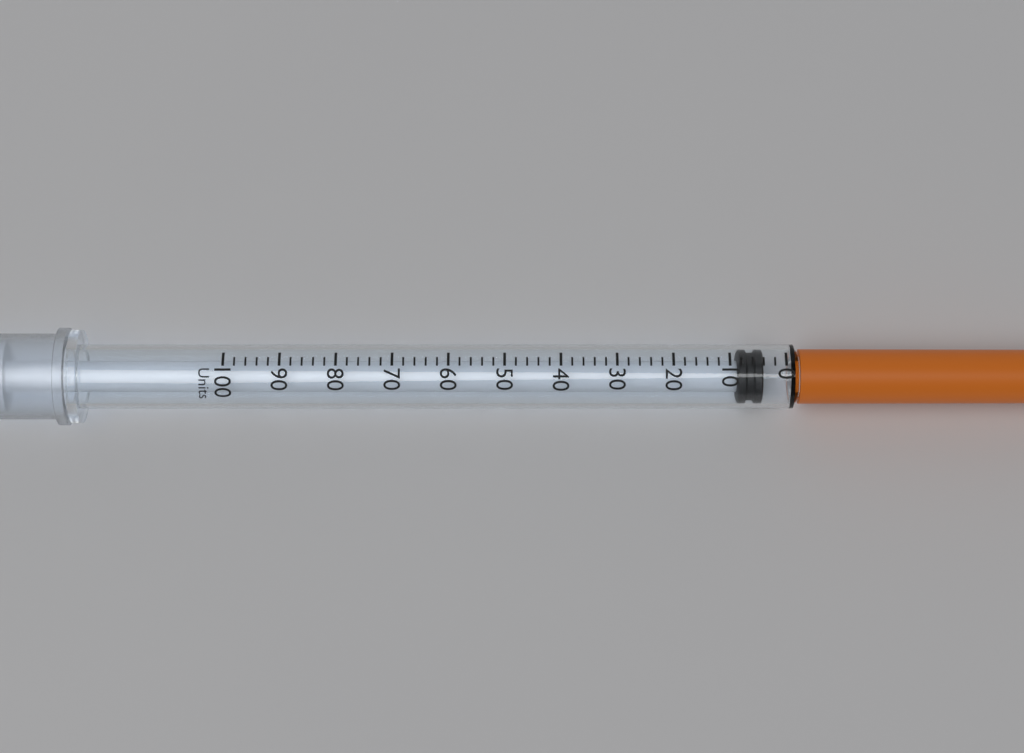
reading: 4 Units
